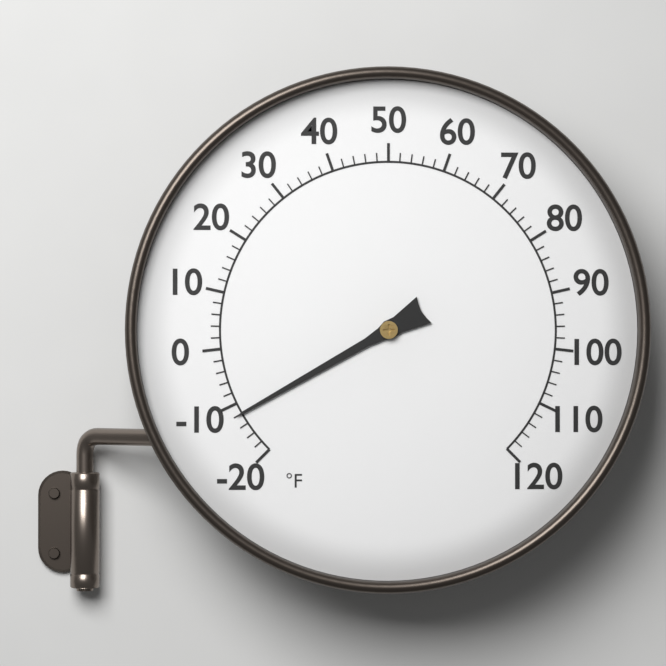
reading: -12 °F
